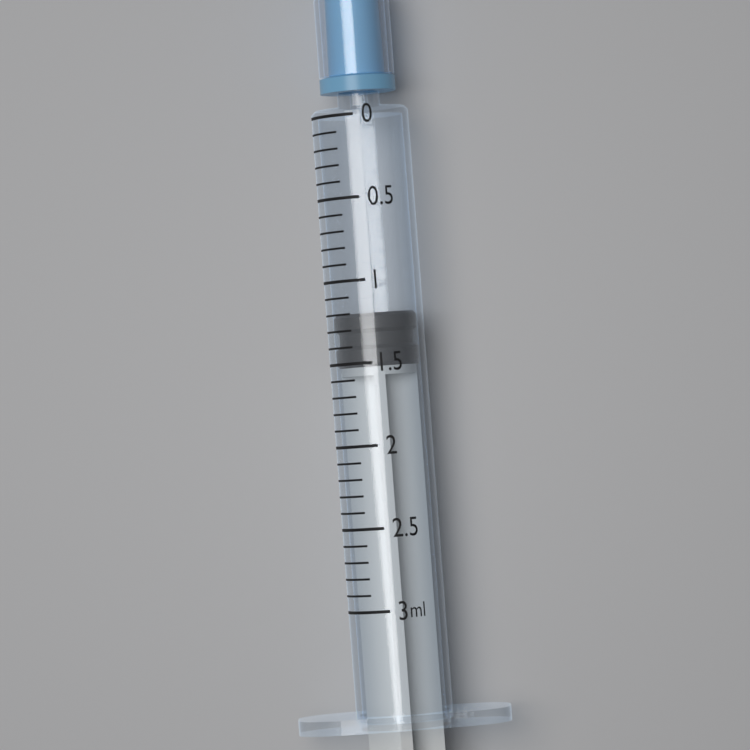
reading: 1.2 ml
